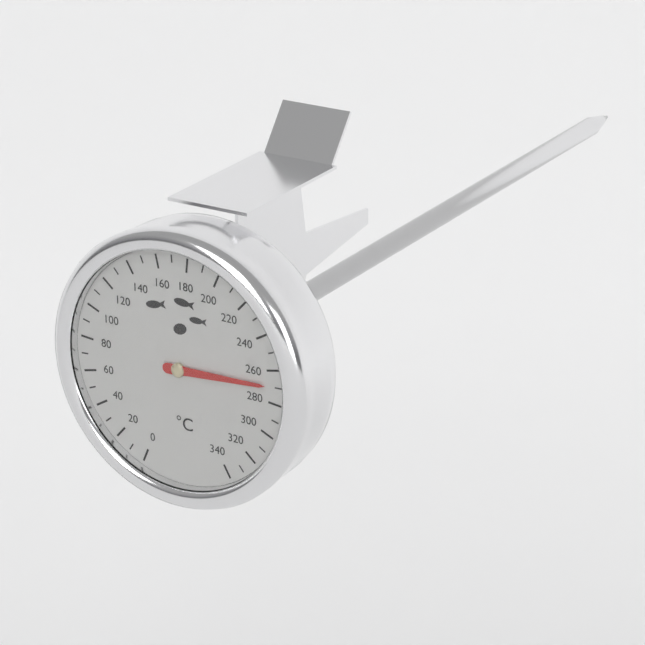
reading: 270 °C
